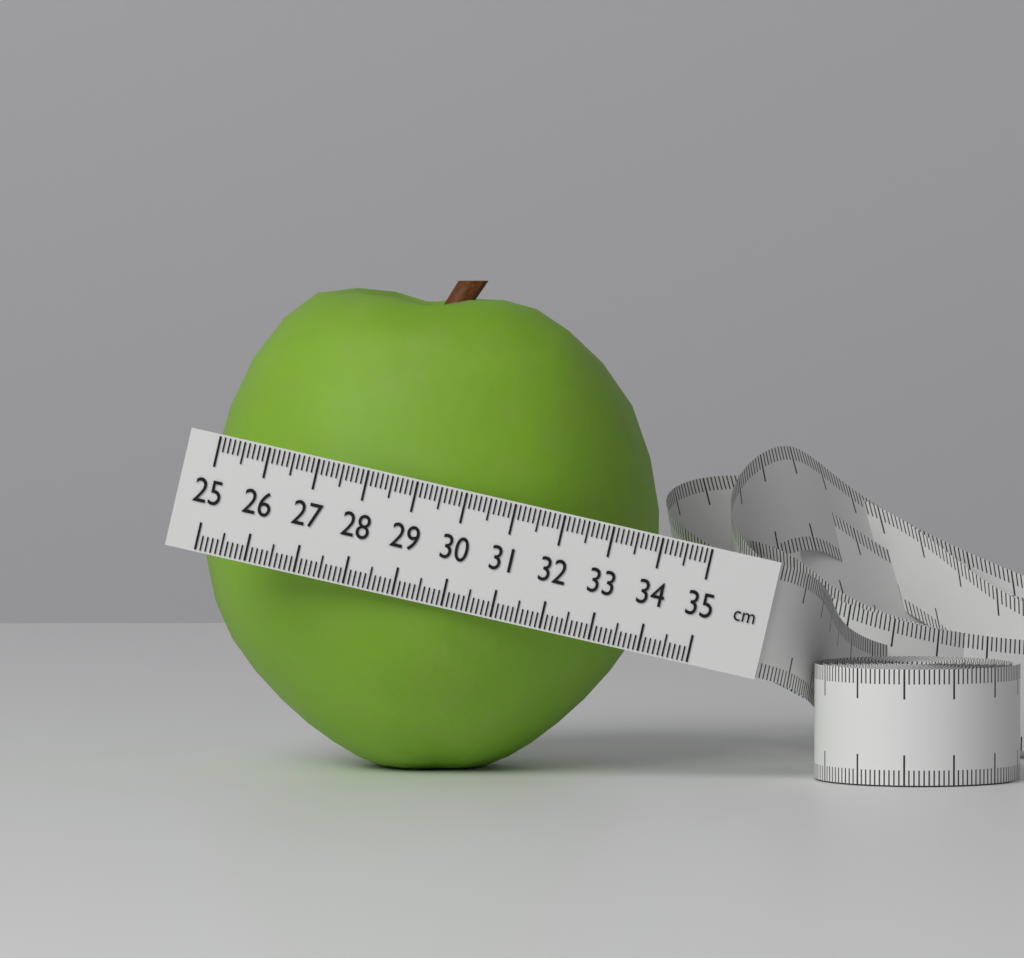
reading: 34.3 cm
